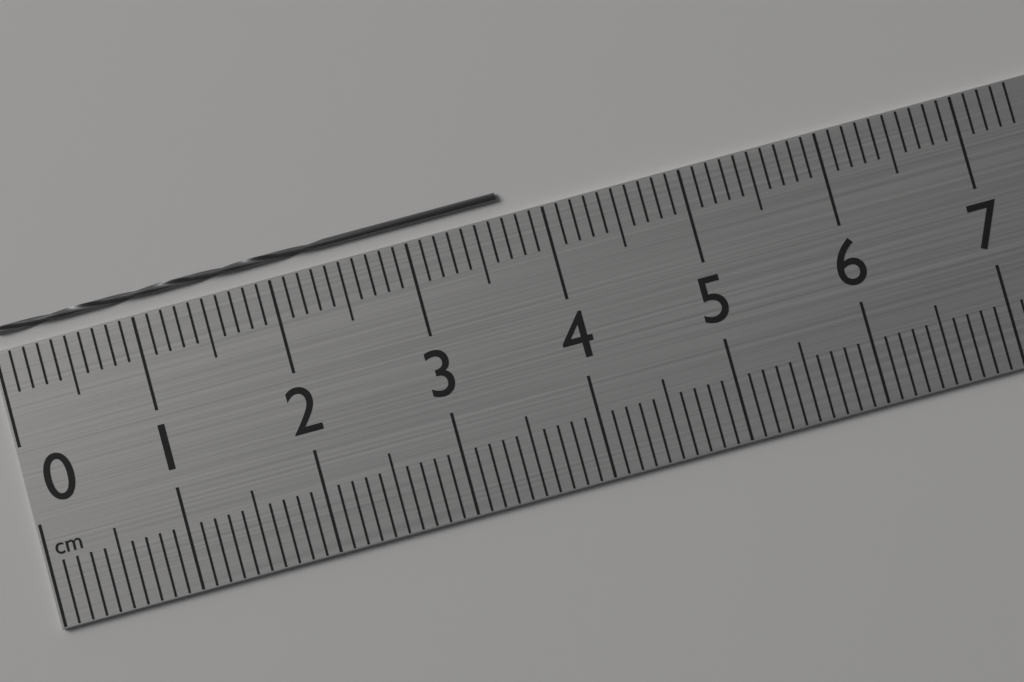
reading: 3.7 cm
